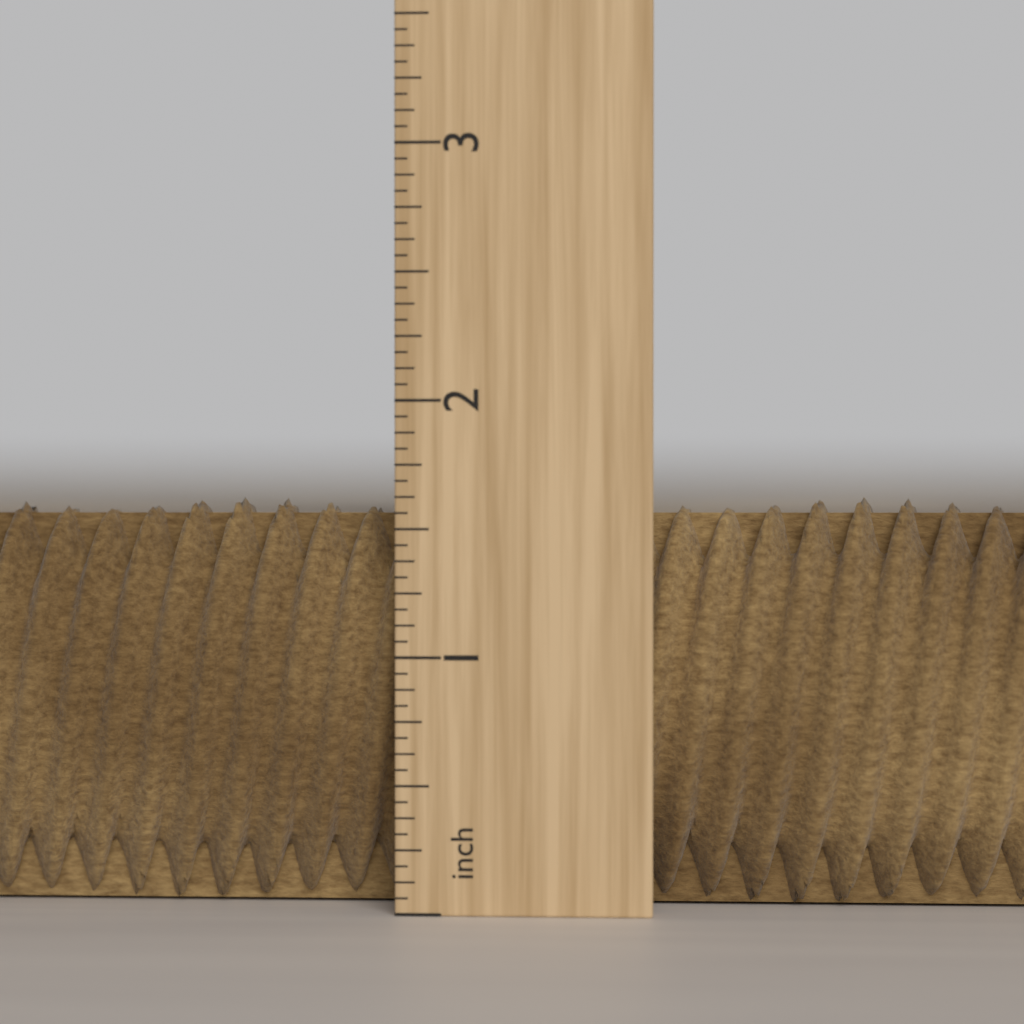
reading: 1.6250 inch
